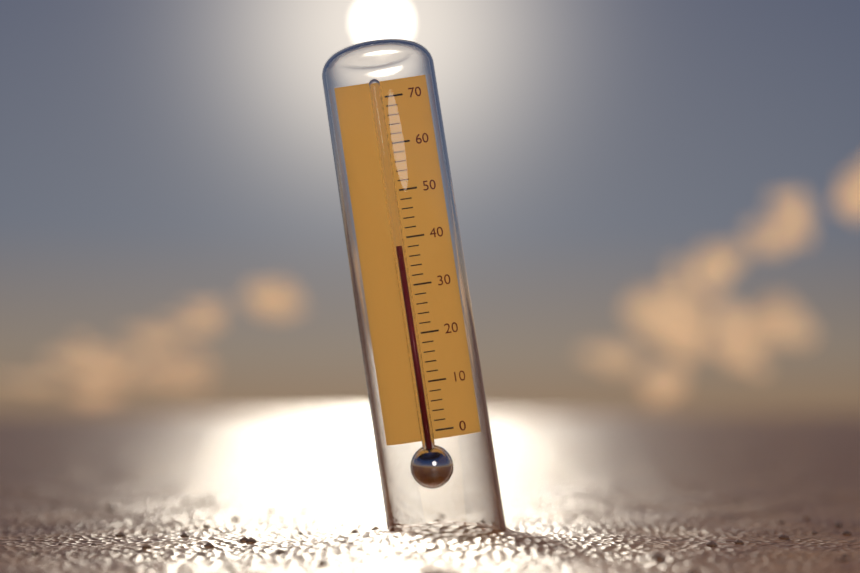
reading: 38 (no unit)
